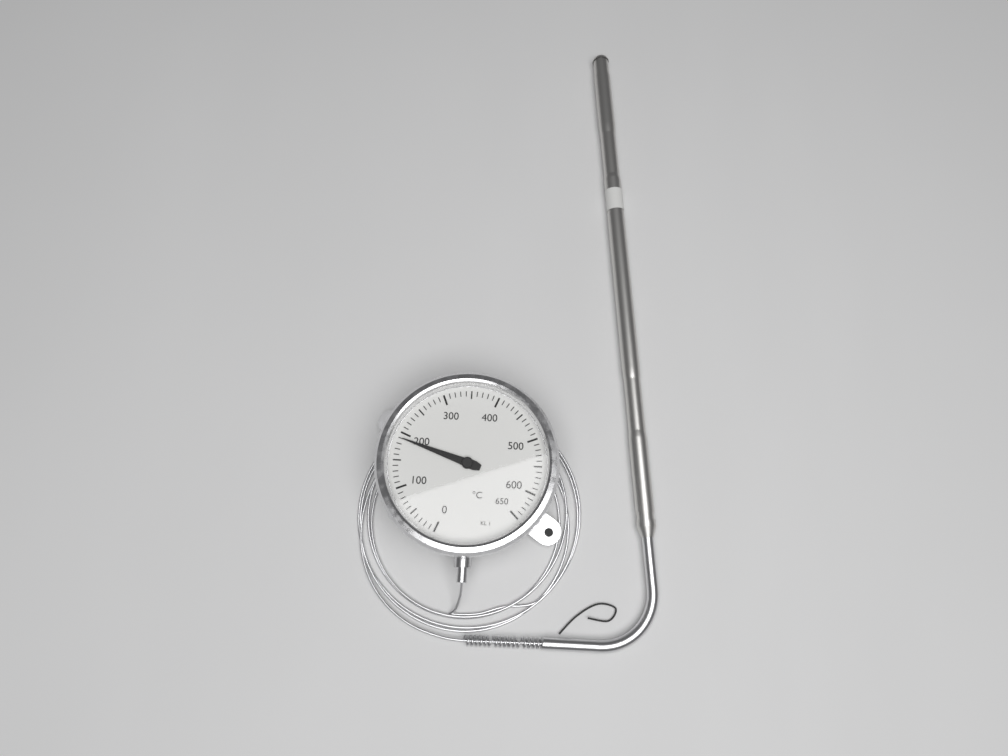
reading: 190 °C
